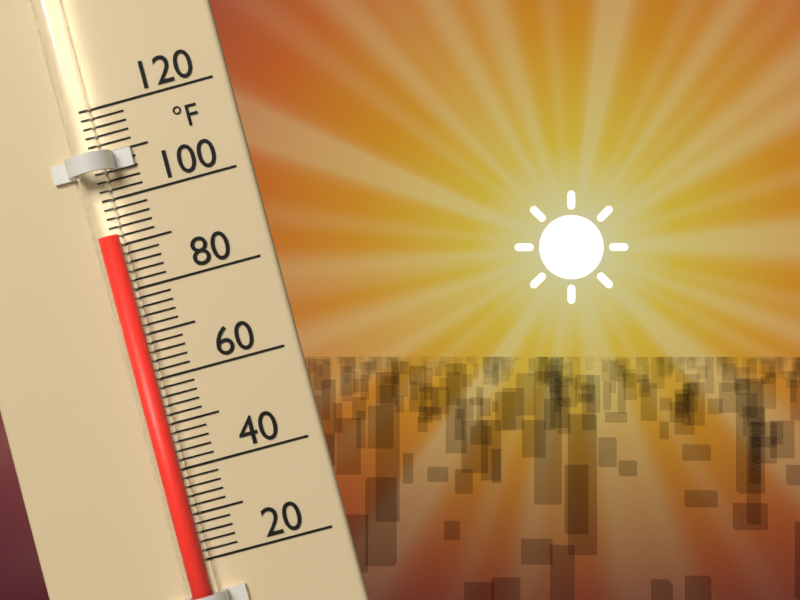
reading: 92 °F
